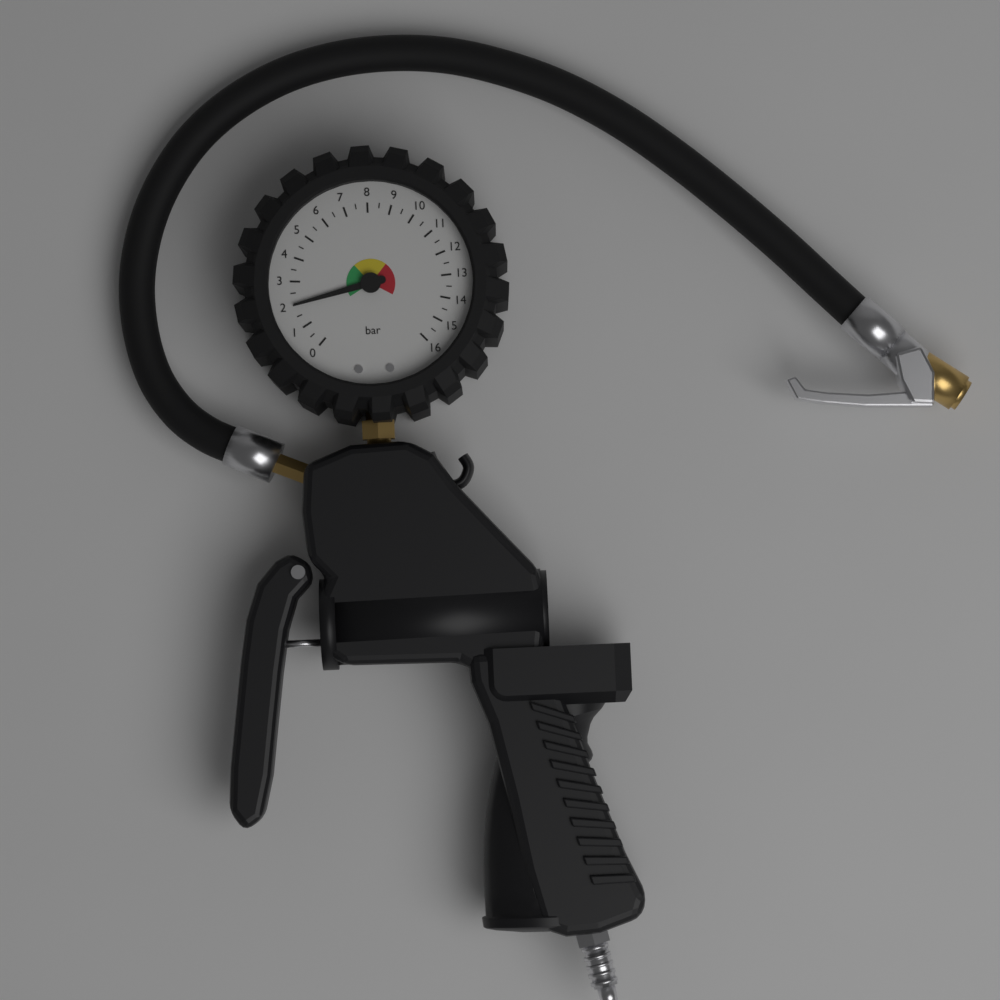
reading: 2.0 bar
